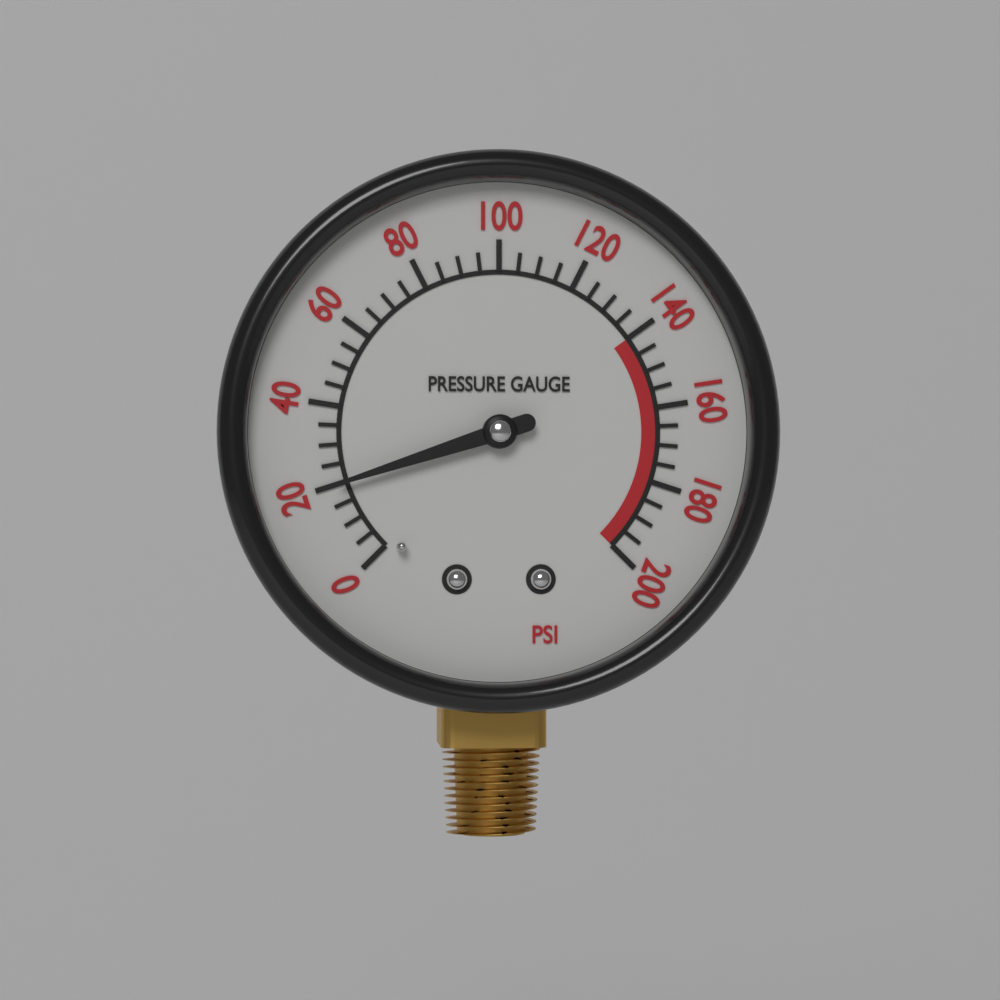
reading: 20 psi
